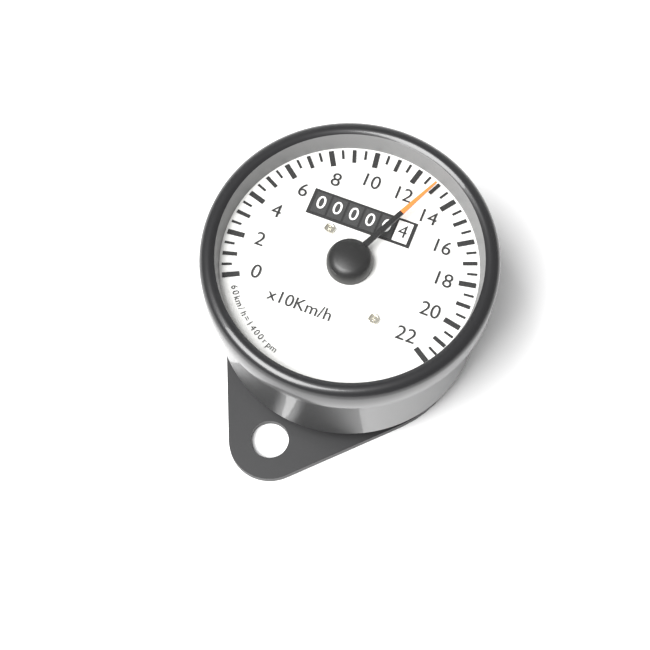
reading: 13.0 x10 km/h
